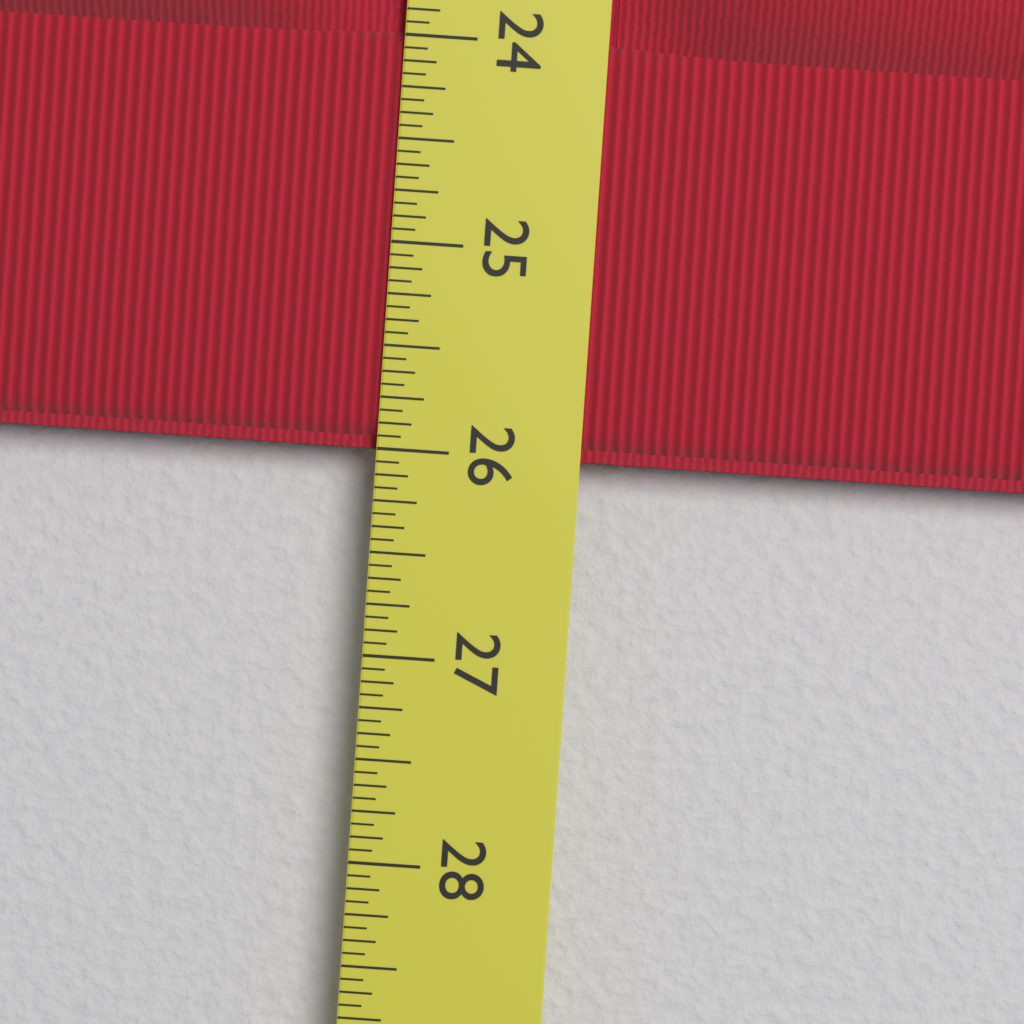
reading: 26.0000 in
